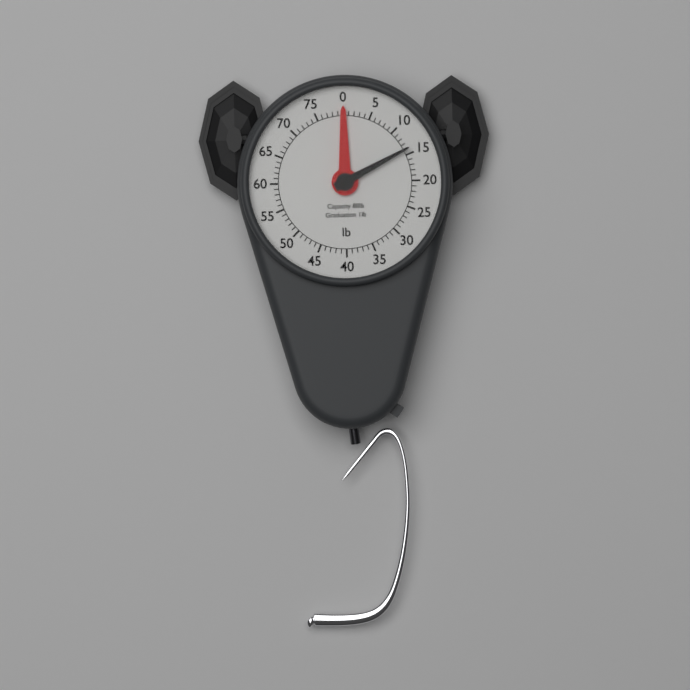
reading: 14 lb
